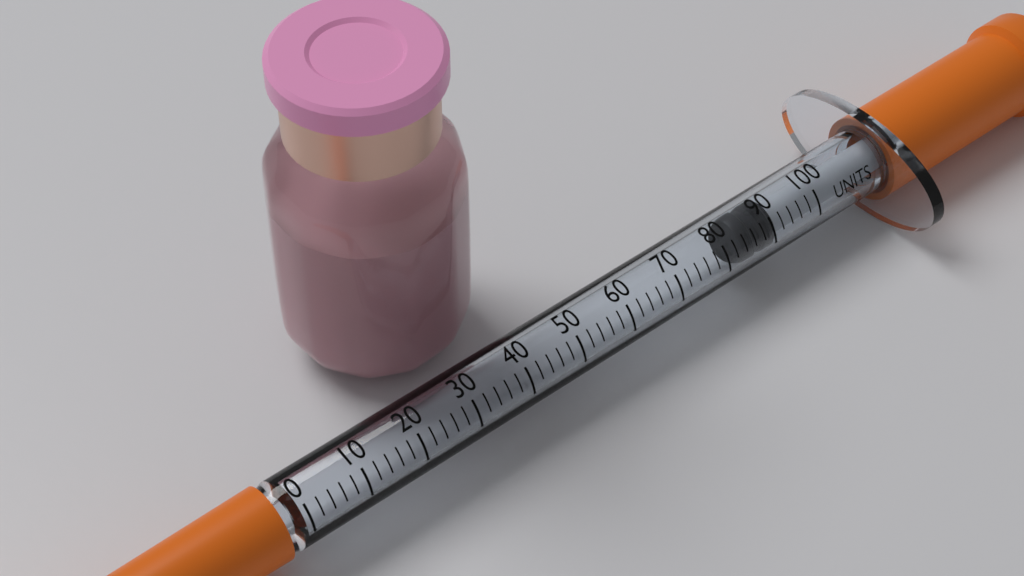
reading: 84 units
